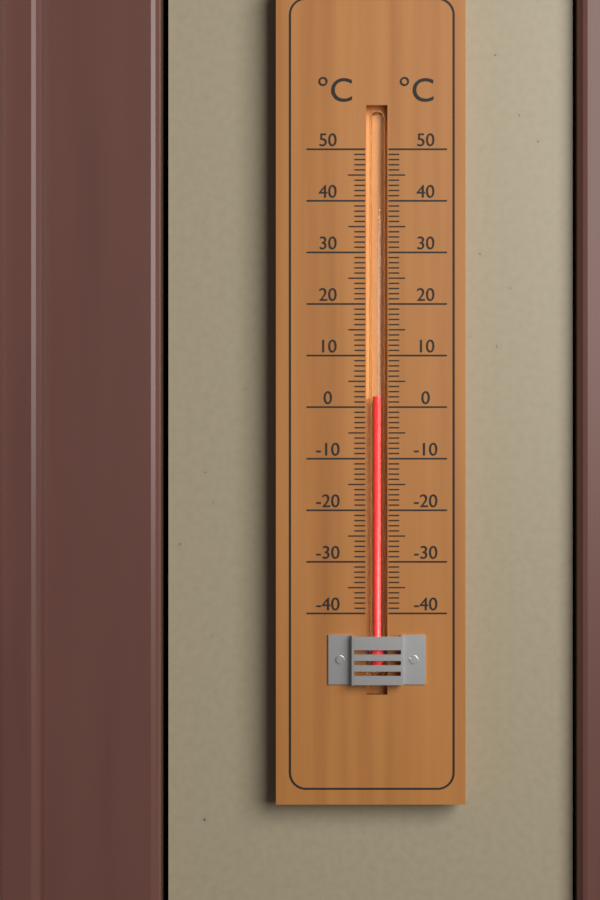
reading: 2 °C
